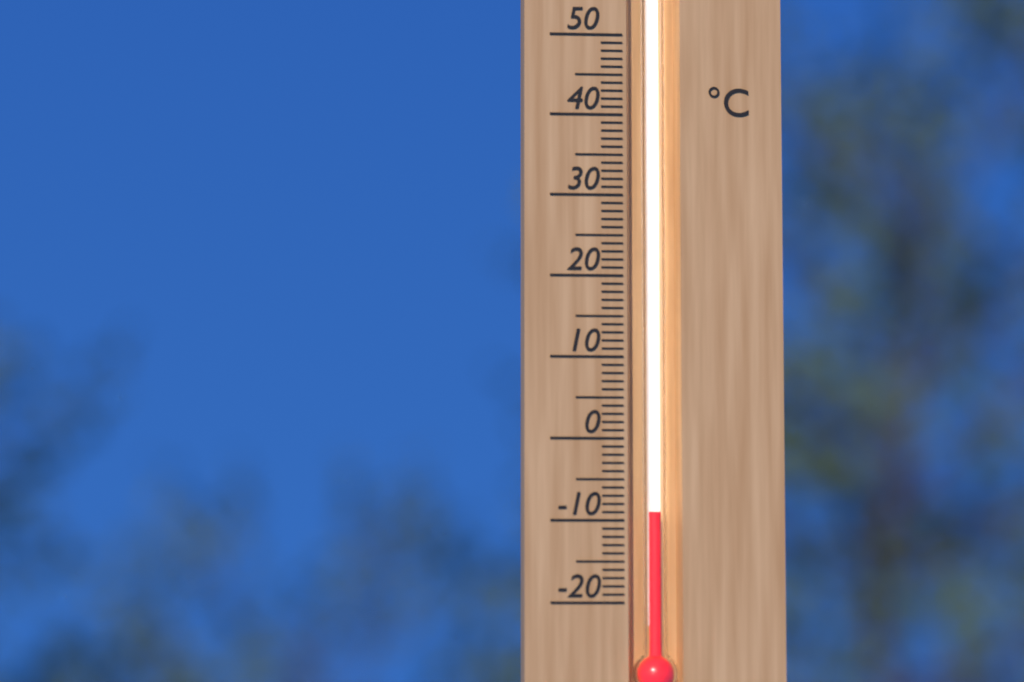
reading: -9 °C
